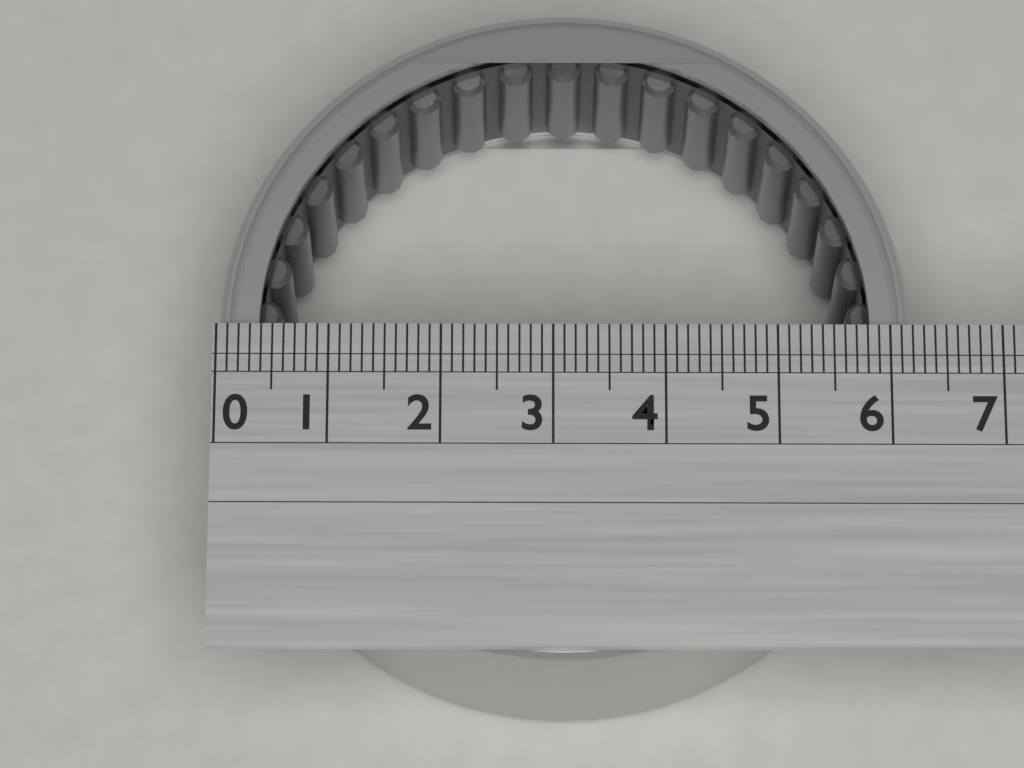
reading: 6.2 (no unit)
